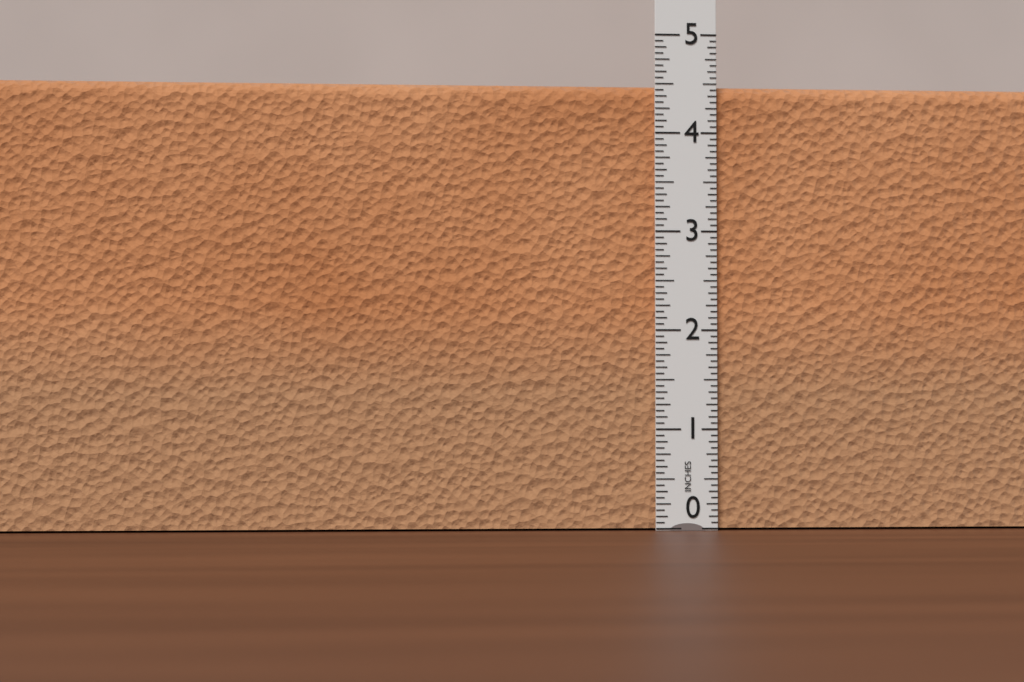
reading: 4.5000 in
